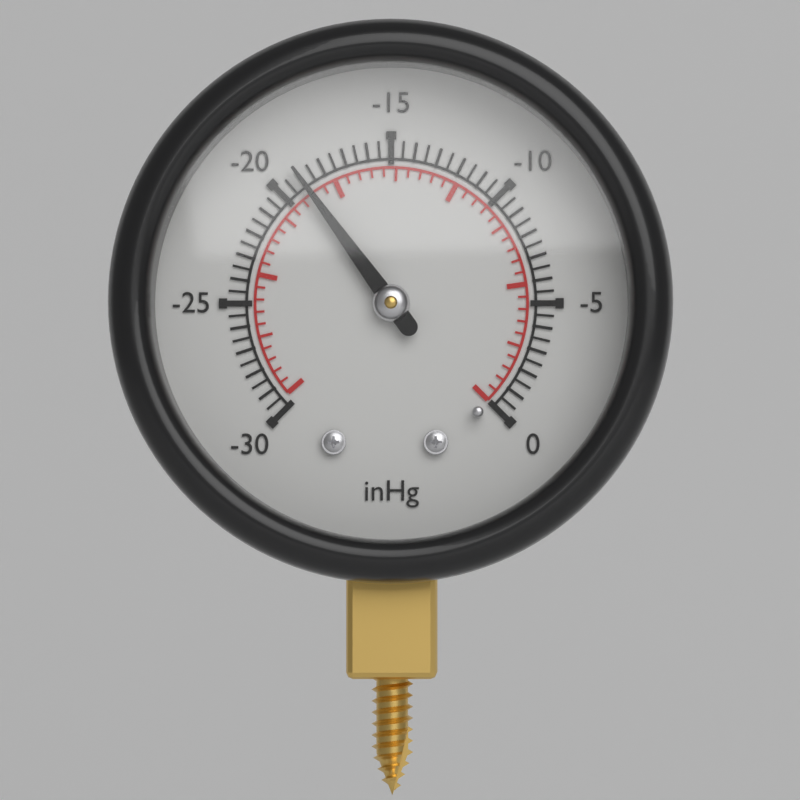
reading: -19.0 inHg
